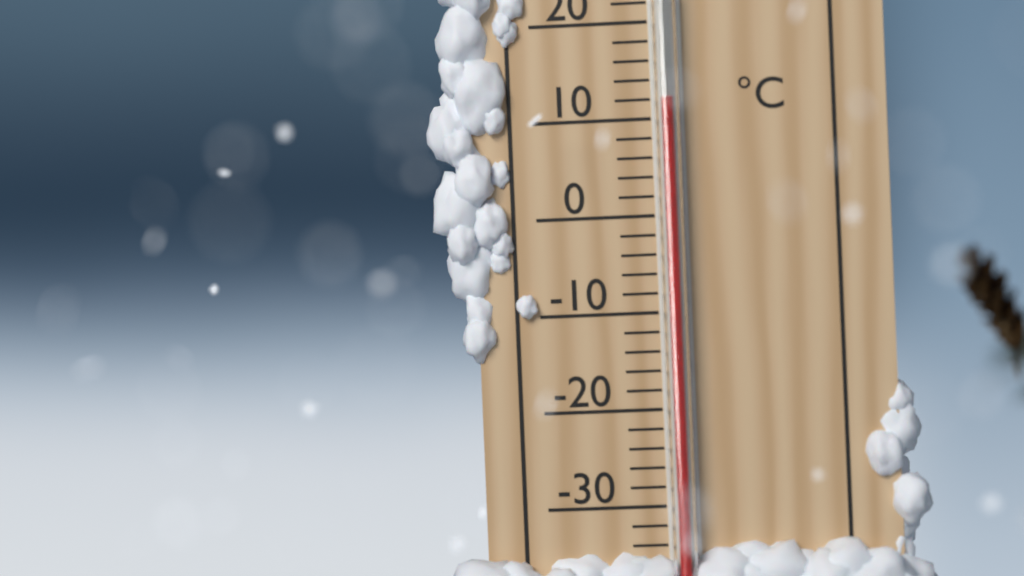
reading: 12 °C
